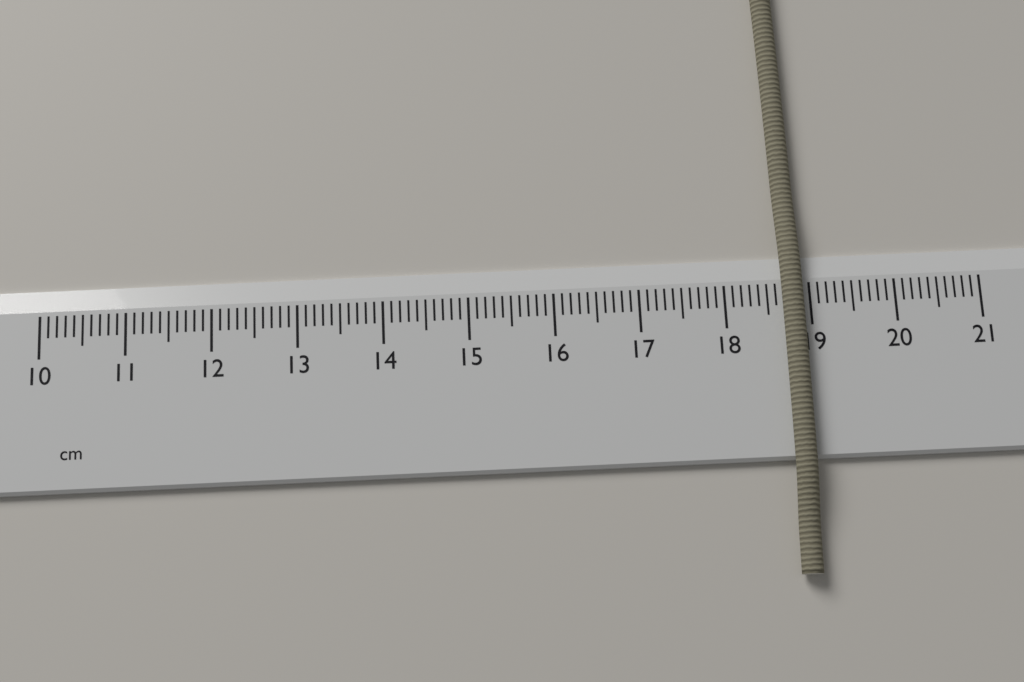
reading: 18.9 cm
